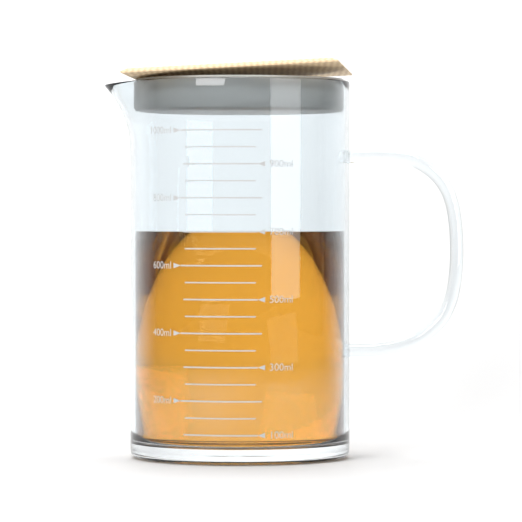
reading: 700 ml
